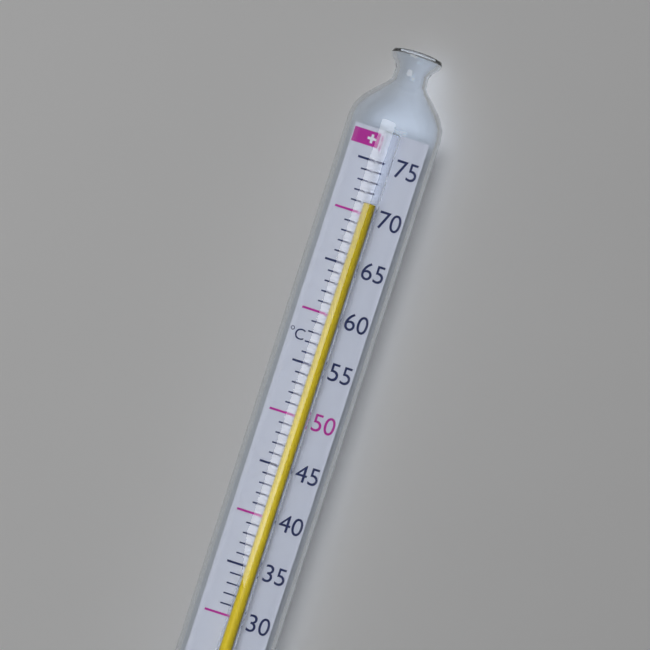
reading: 71 °C
